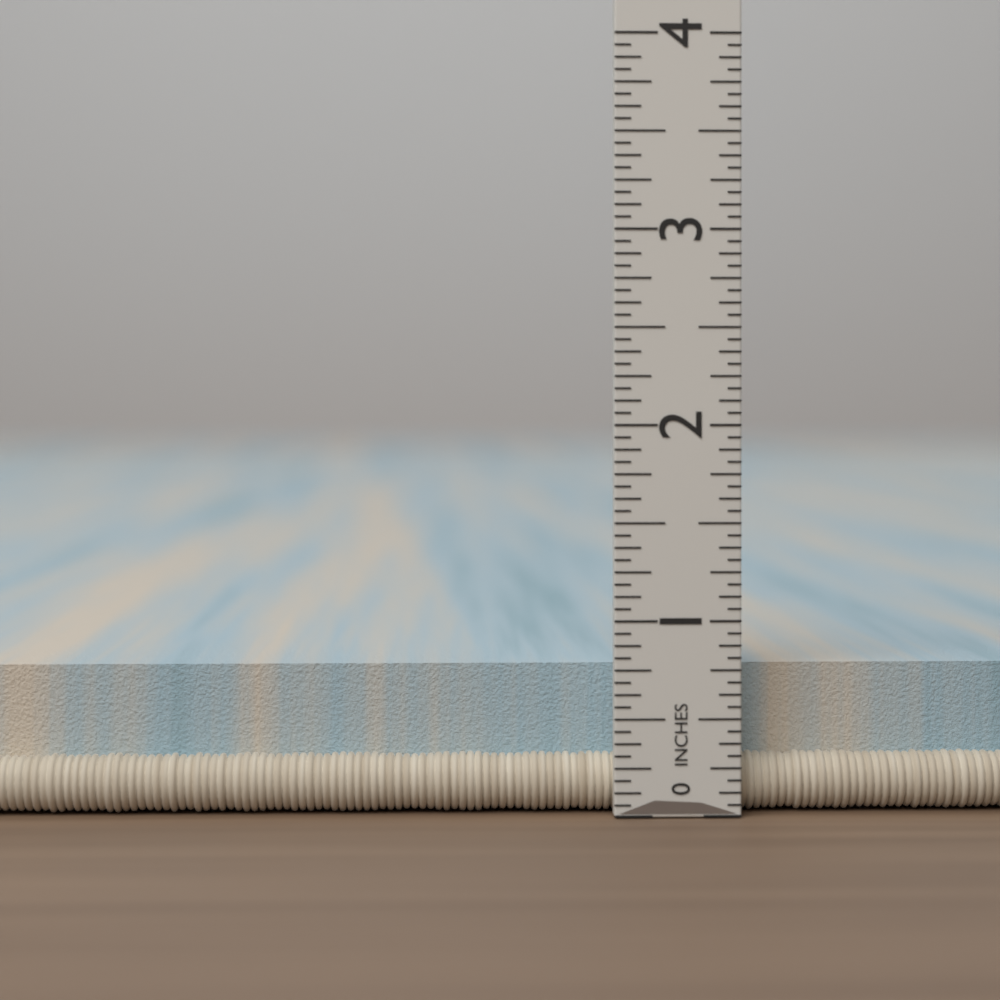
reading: 0.7500 in
